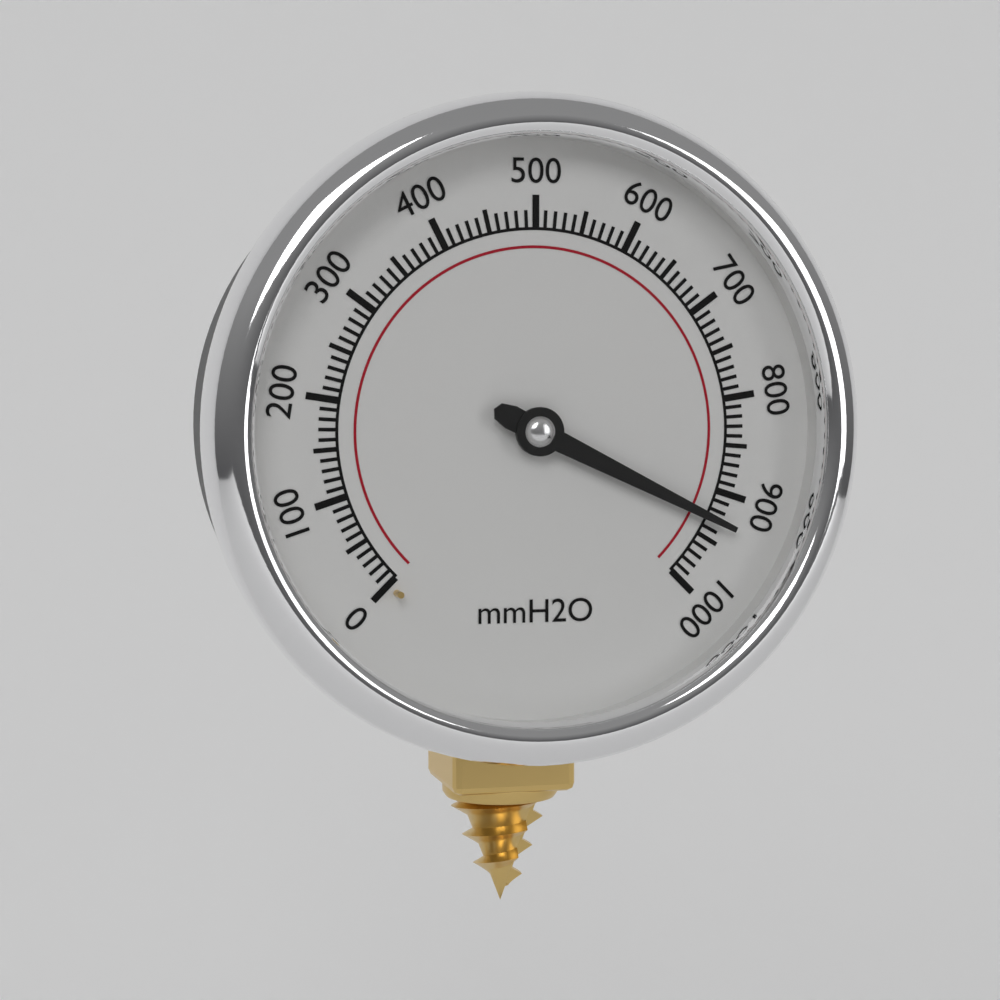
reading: 930 mmH2O
